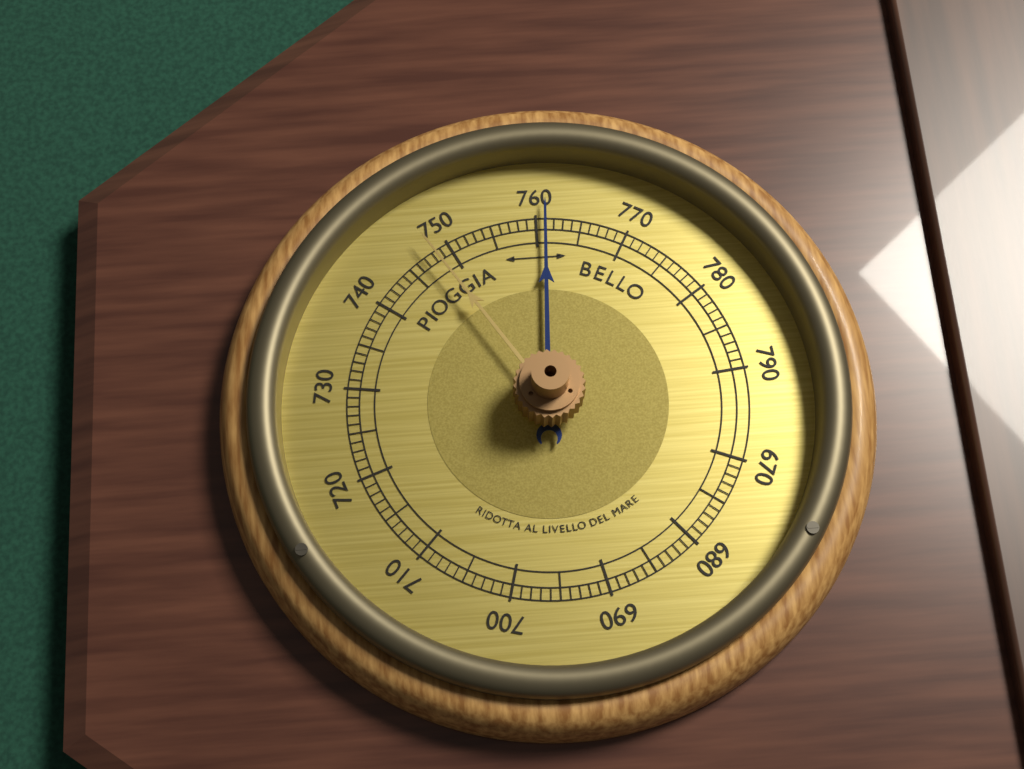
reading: 761 (no unit)
